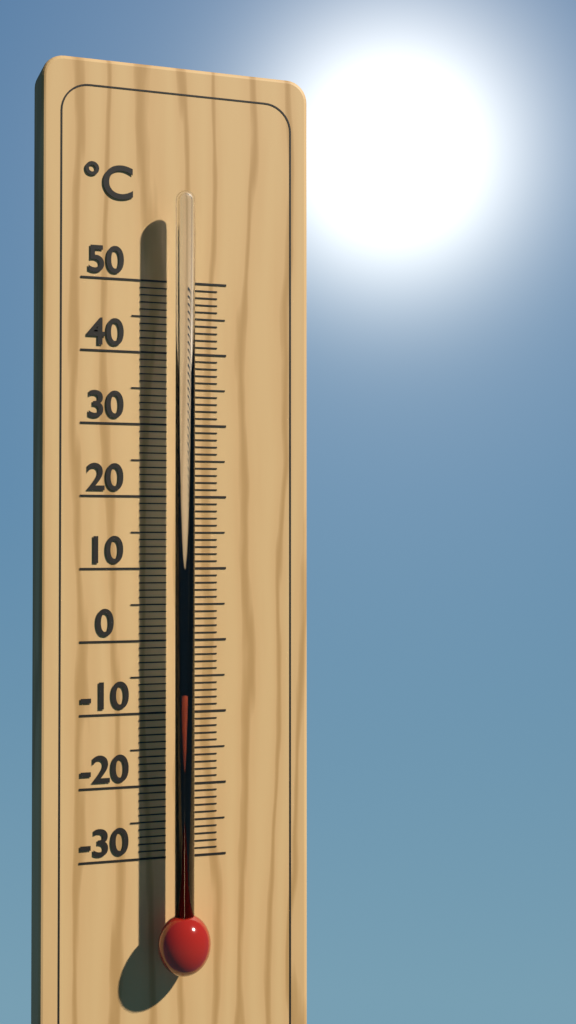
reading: -7 °C
